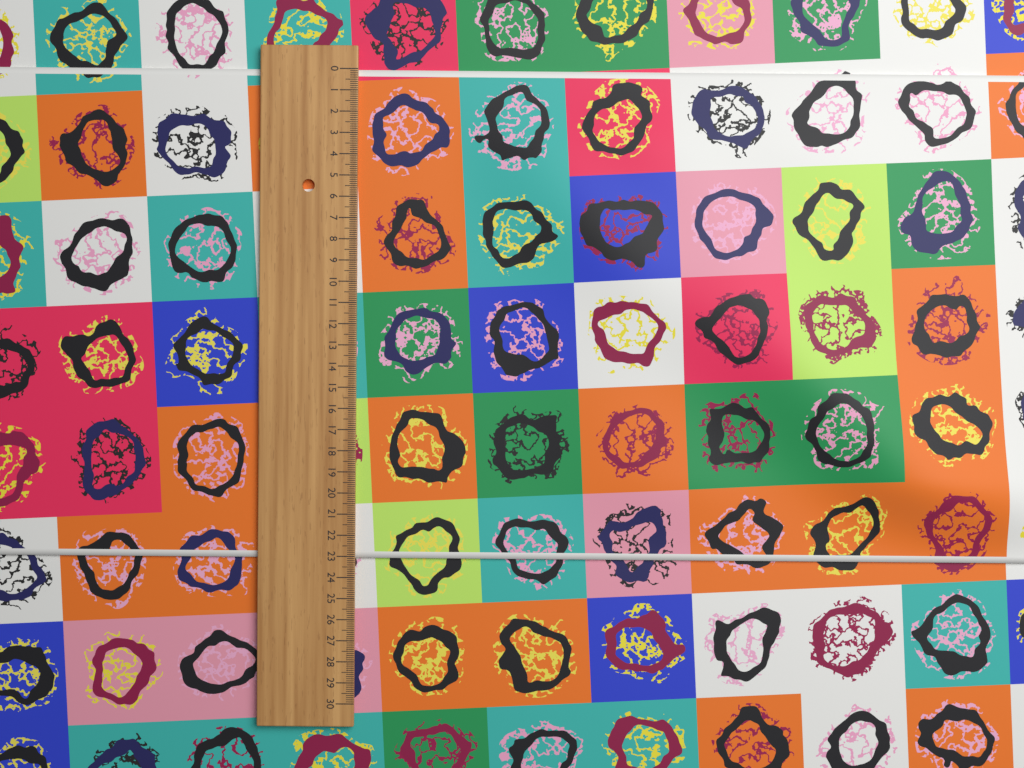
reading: 23.1 (no unit)
